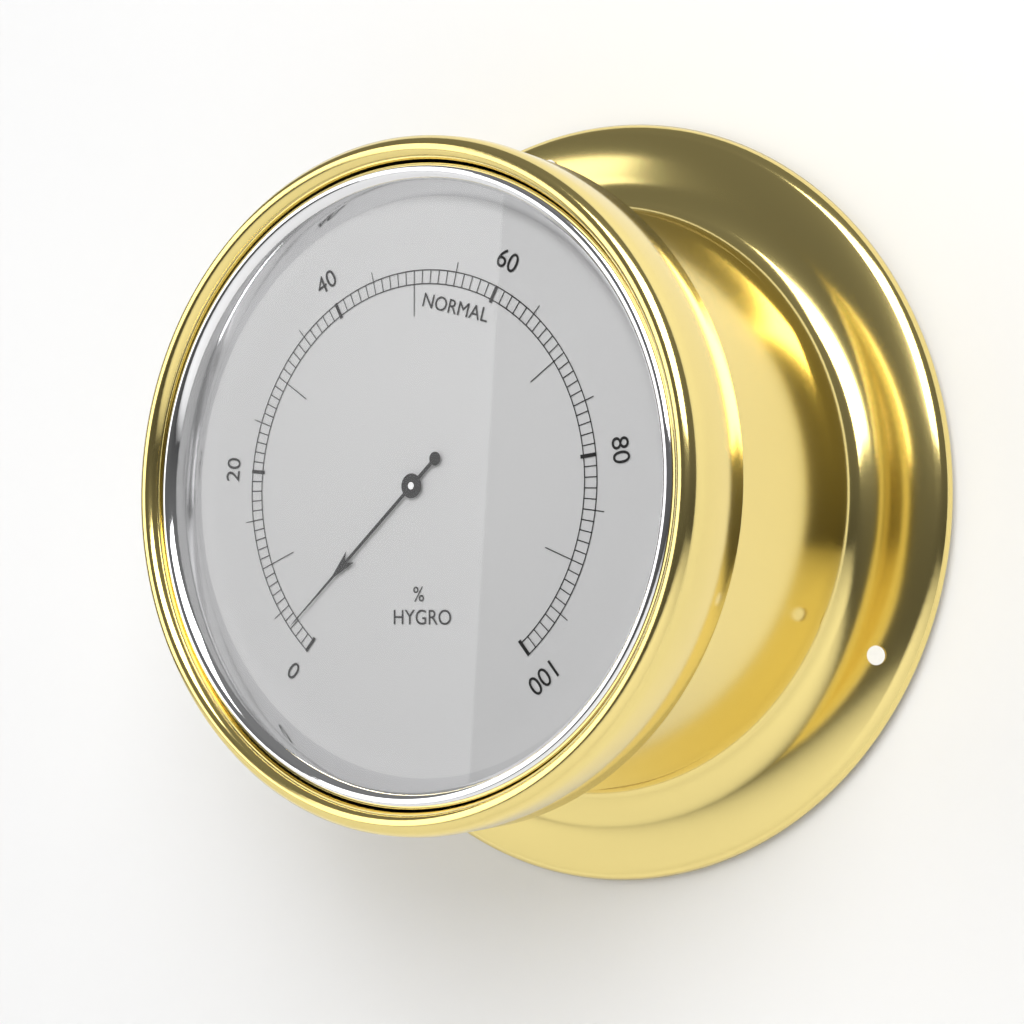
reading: 3 %
